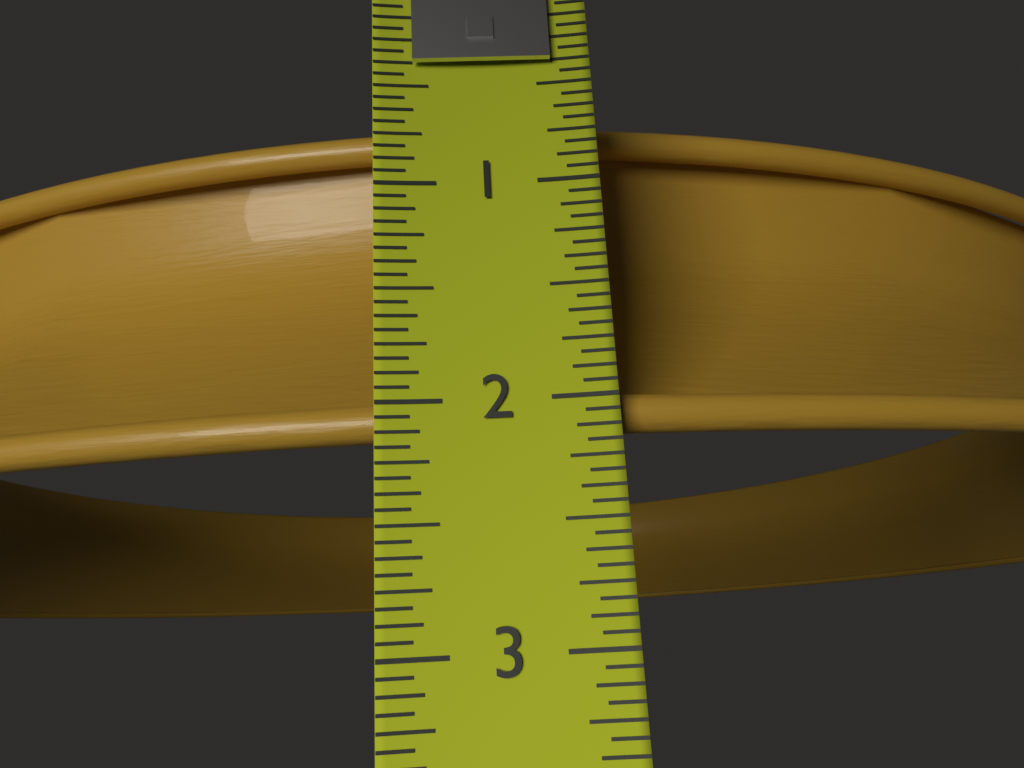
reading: 2.1250 in
